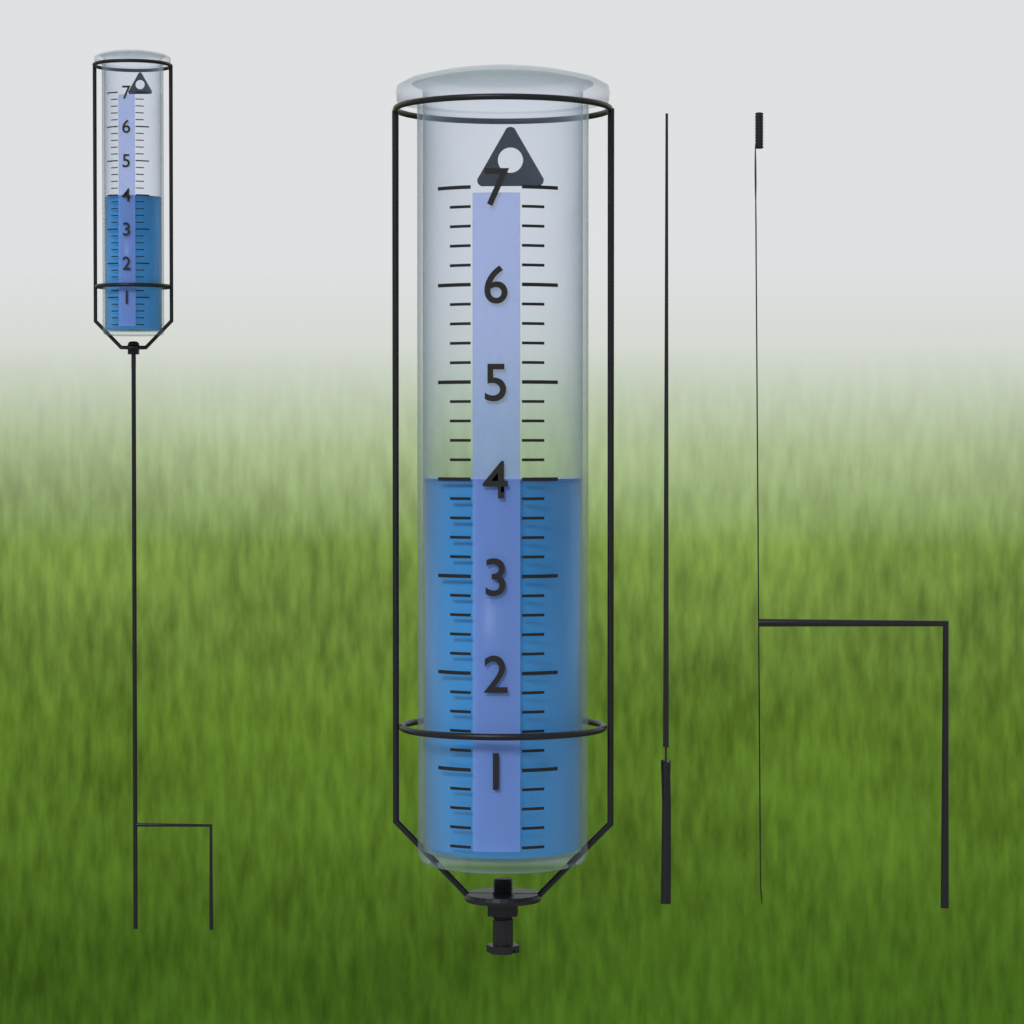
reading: 4.0 (no unit)
